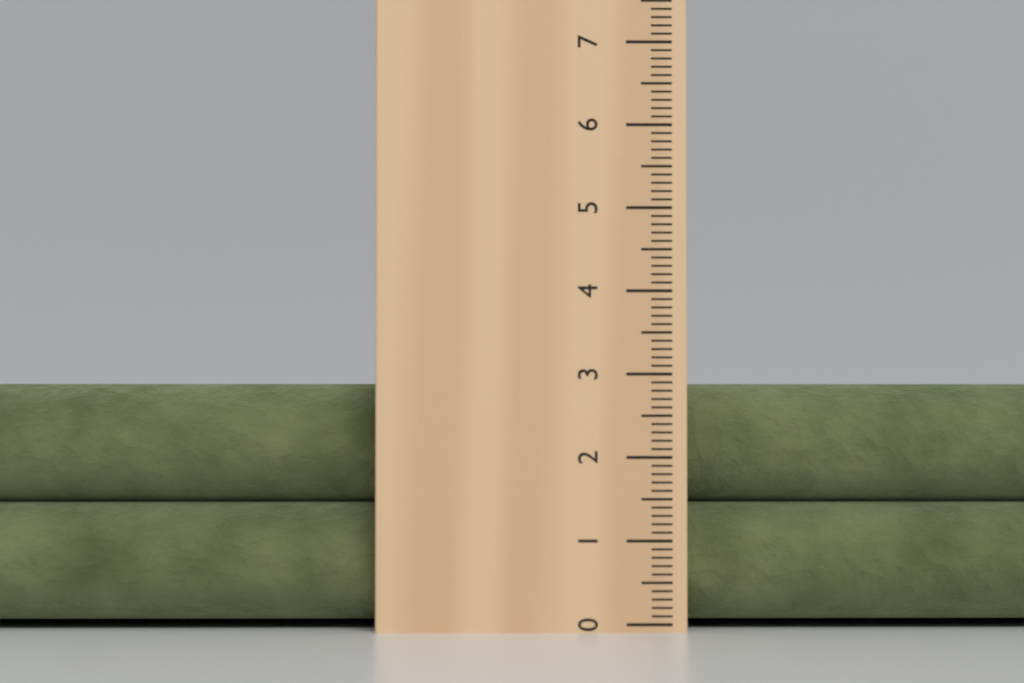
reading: 2.9 cm
